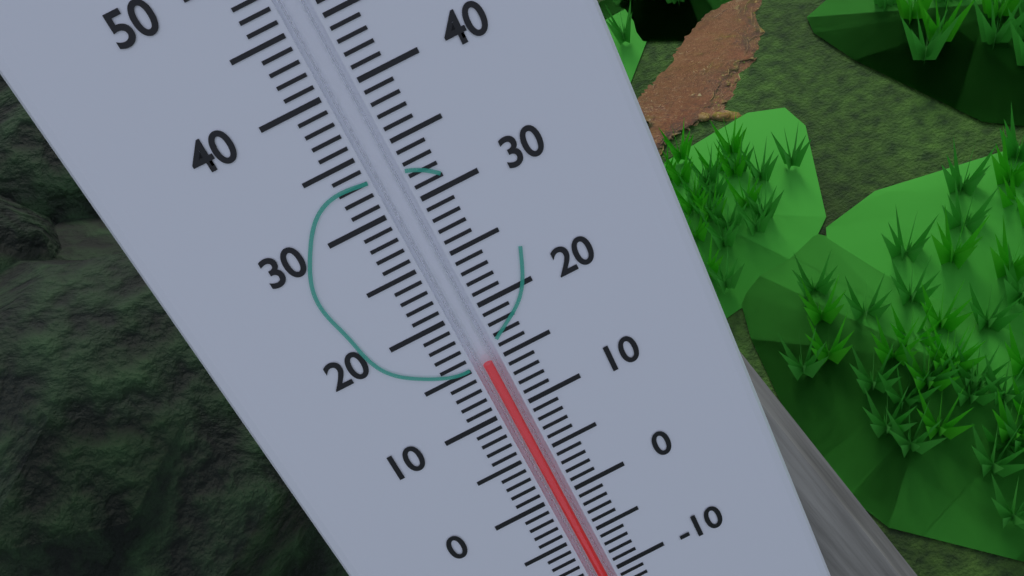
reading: 15 °C
